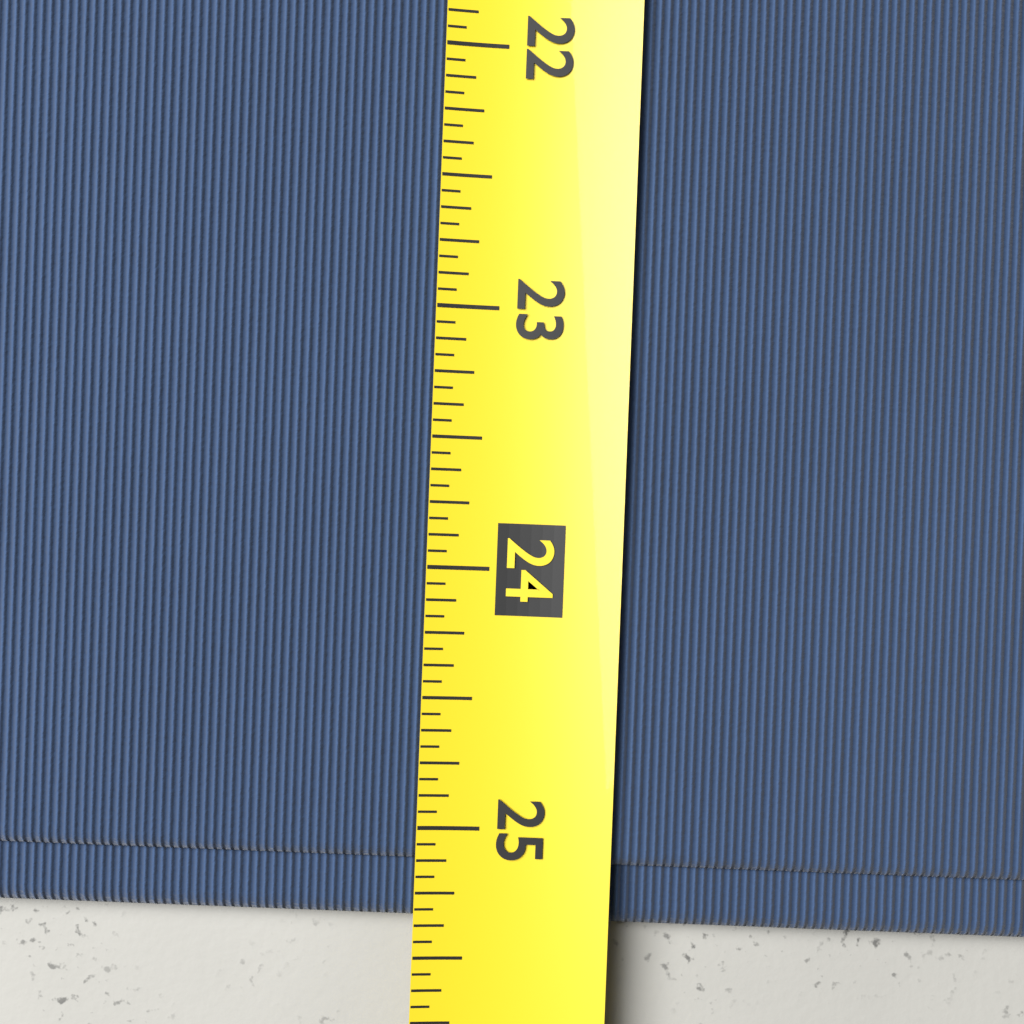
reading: 25.3750 (no unit)
